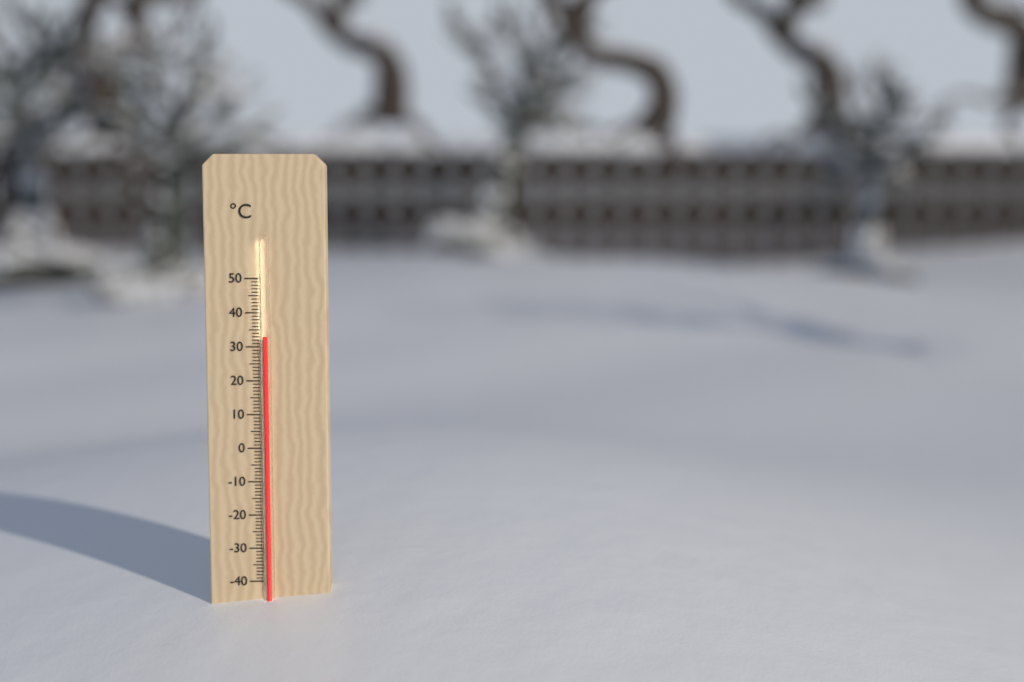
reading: 33 °C
